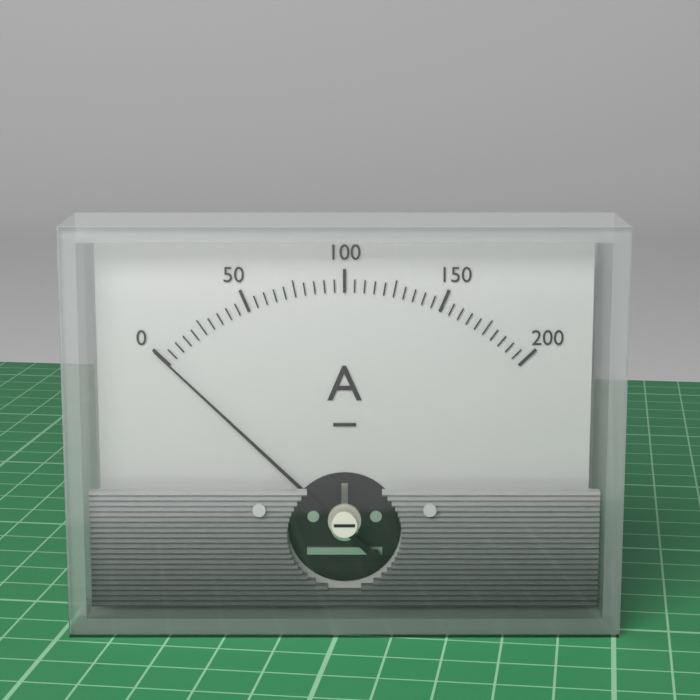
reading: 0 A
